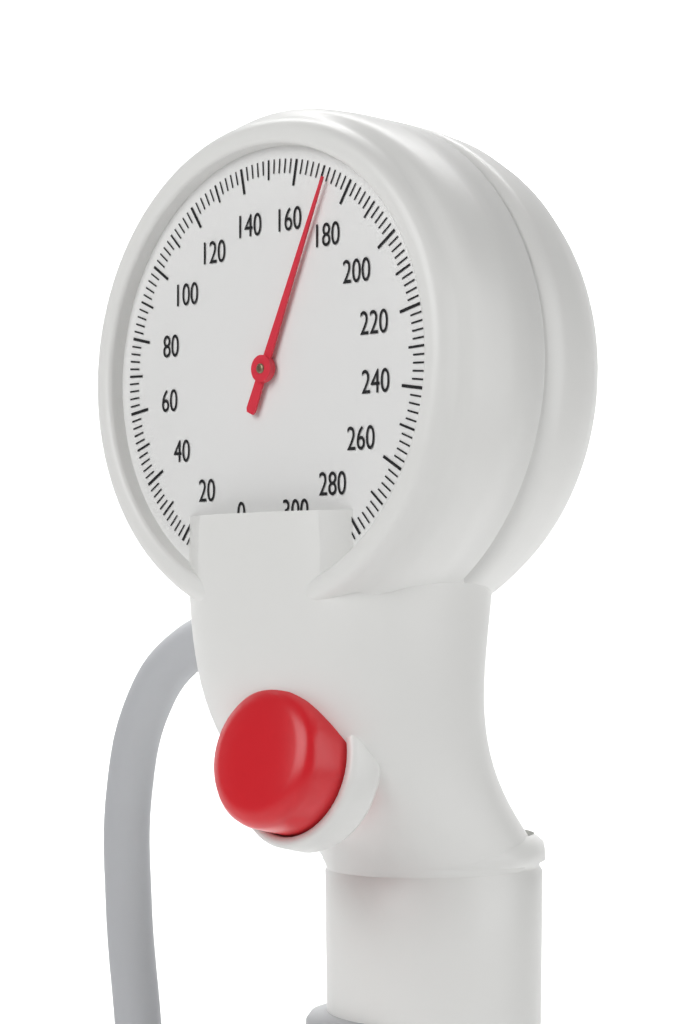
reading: 172 mmHg
